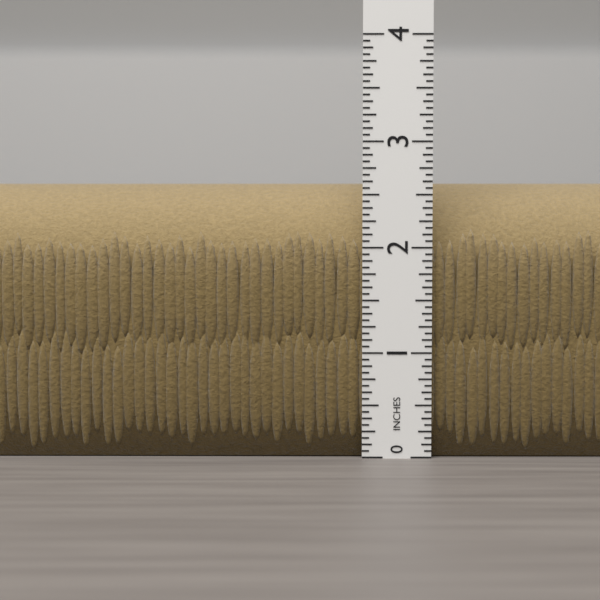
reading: 2.6250 in
